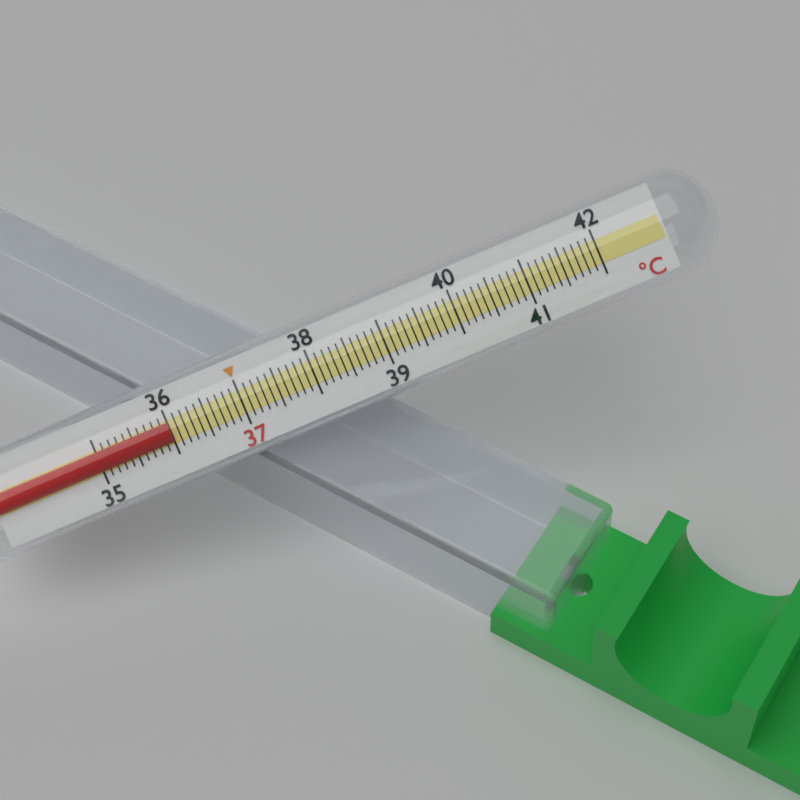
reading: 36.0 °C
